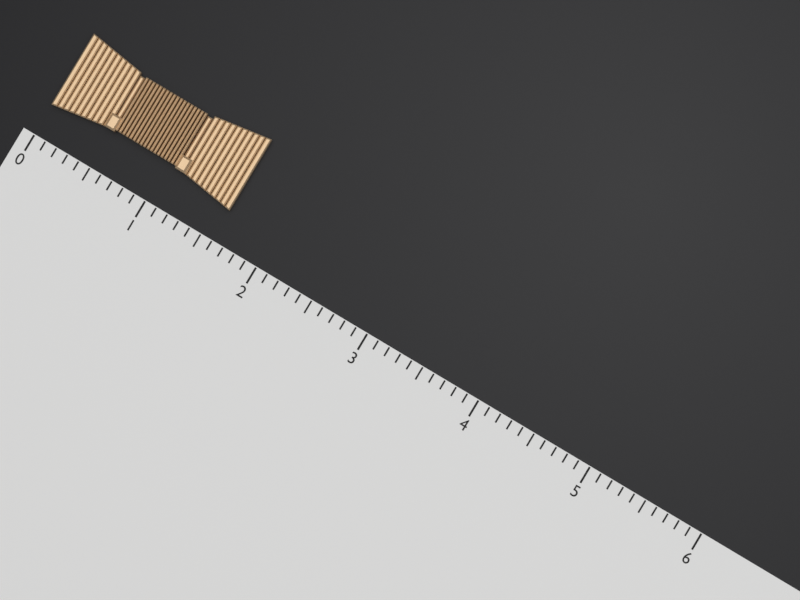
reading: 1.6 (no unit)
